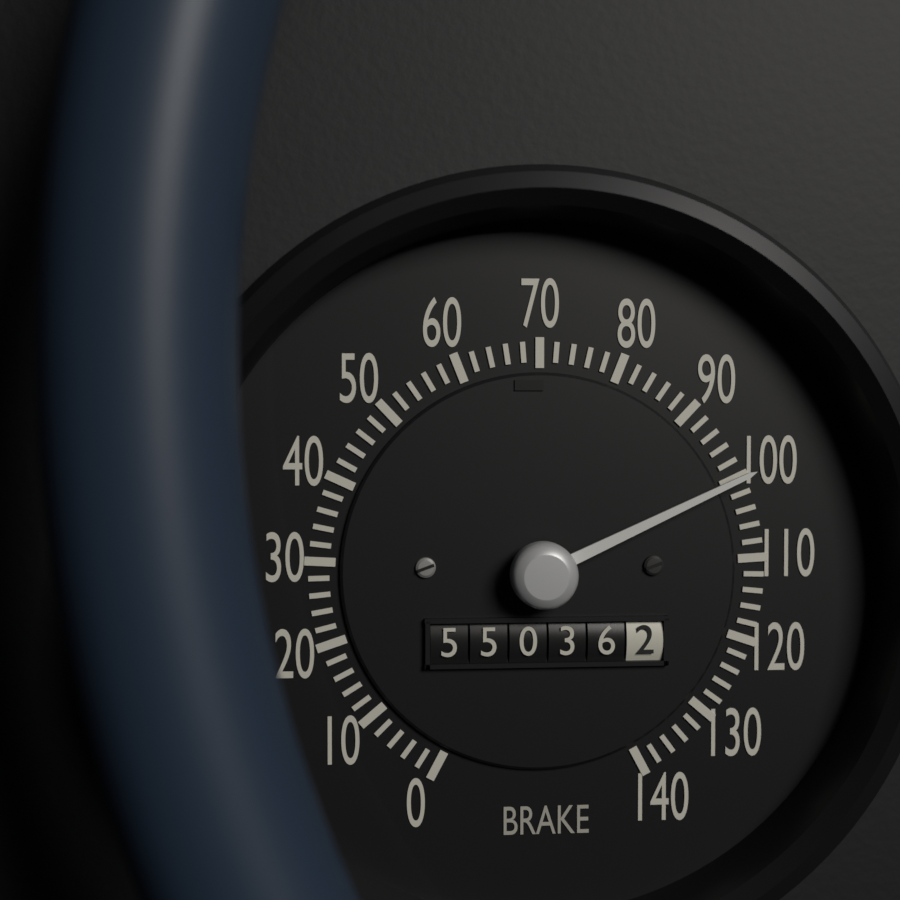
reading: 100 (no unit)
